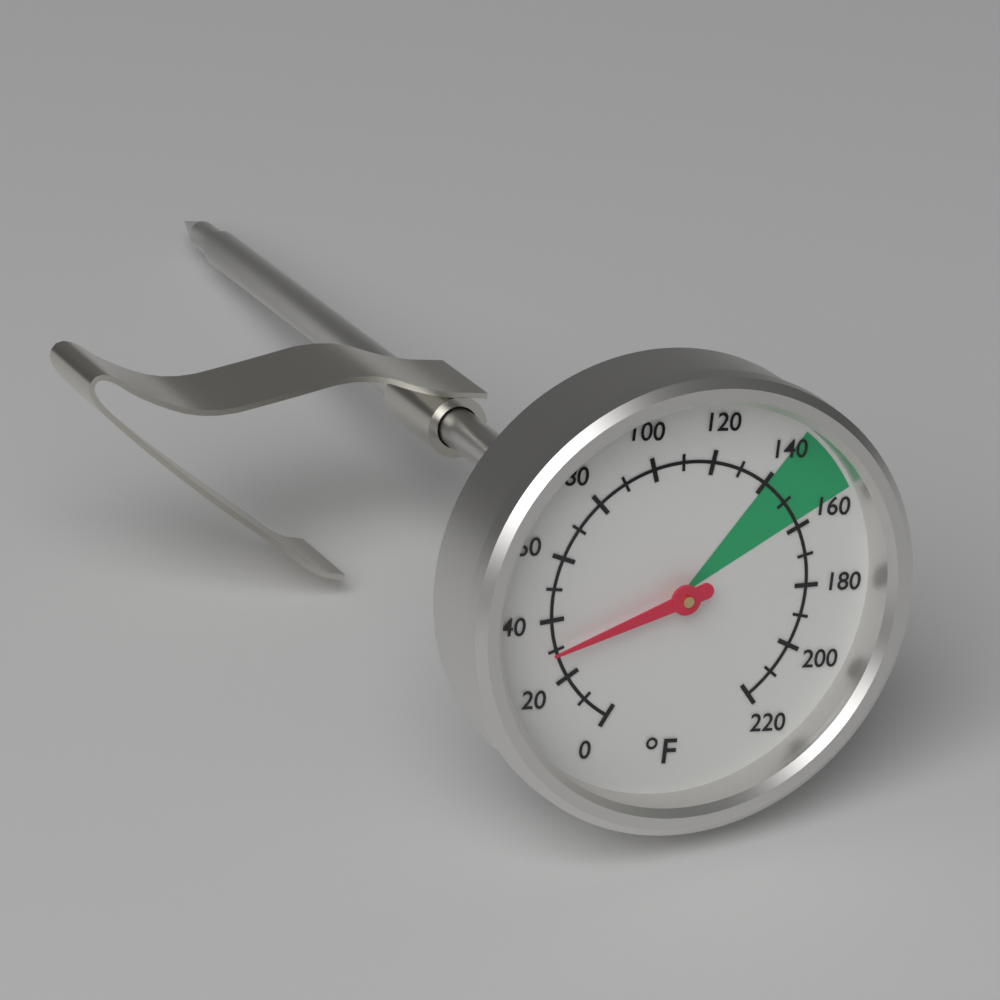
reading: 30 °F
